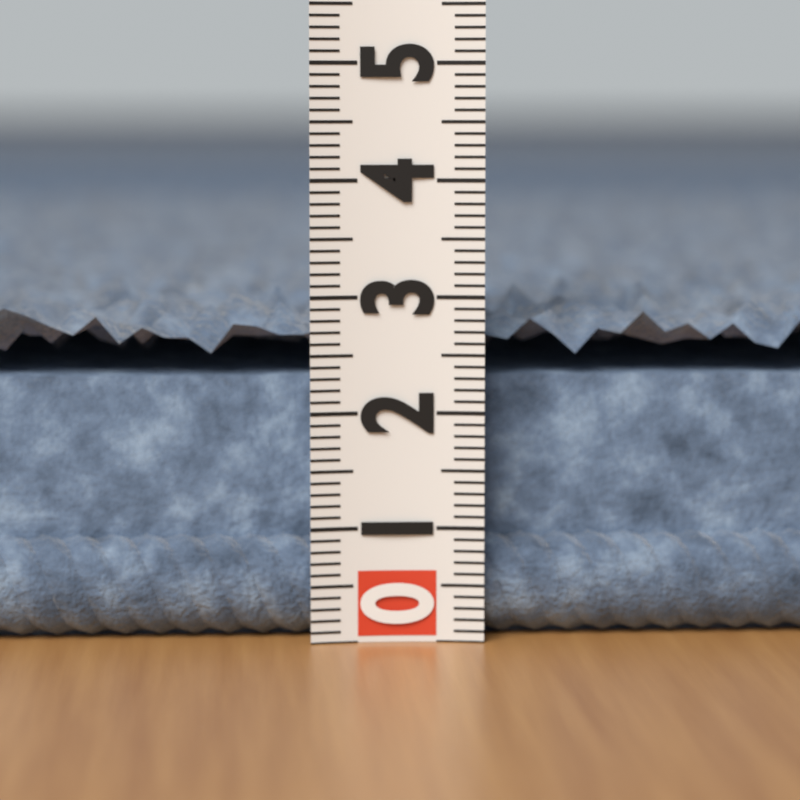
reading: 3.0 (no unit)
